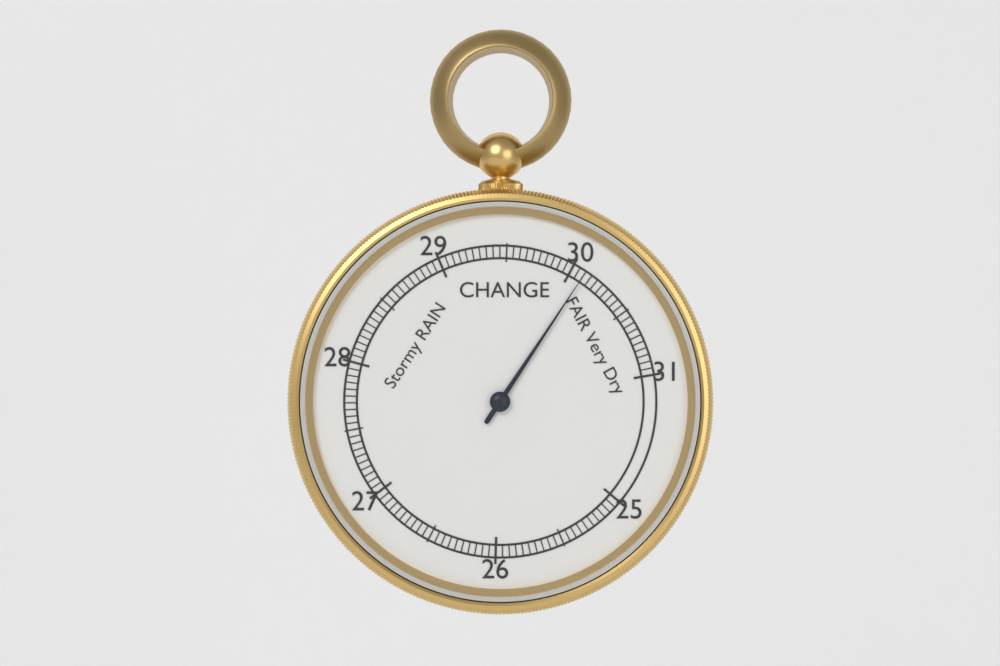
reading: 30.10 inHg
